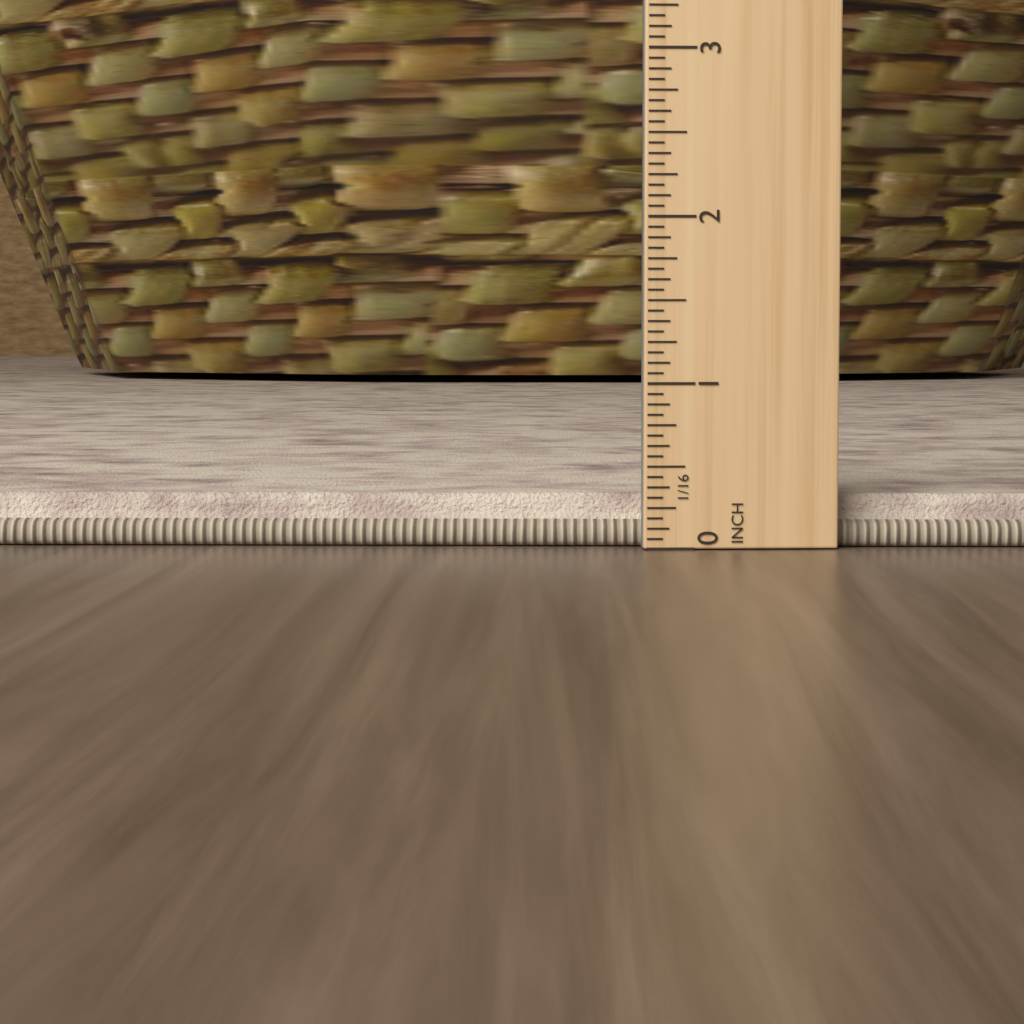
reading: 0.3125 in
